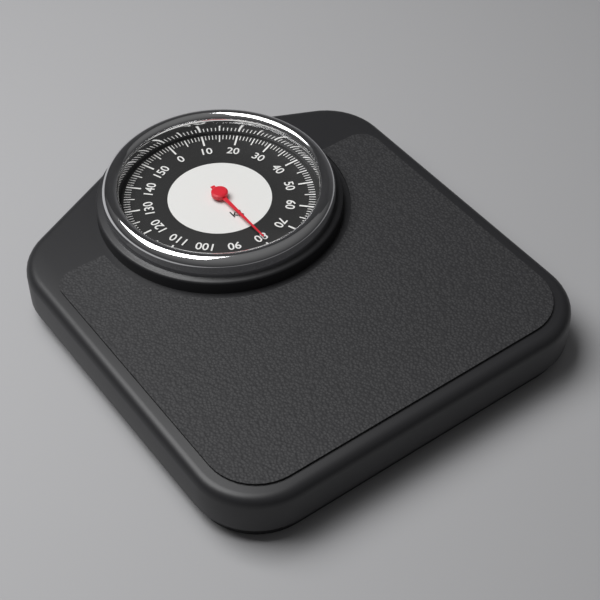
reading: 80 kg
